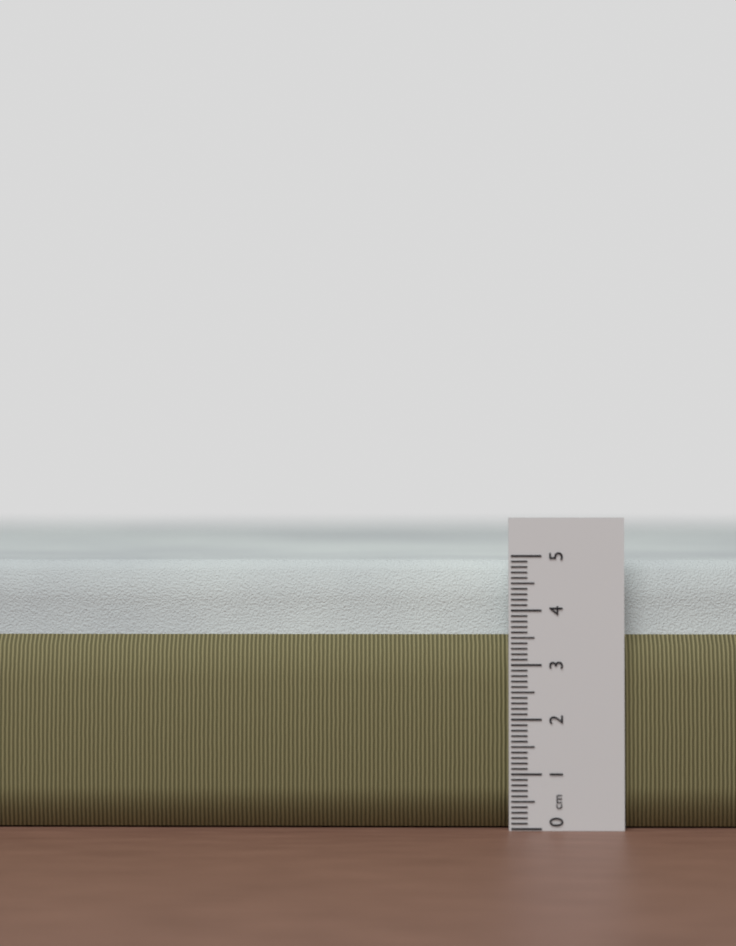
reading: 4.9 cm
